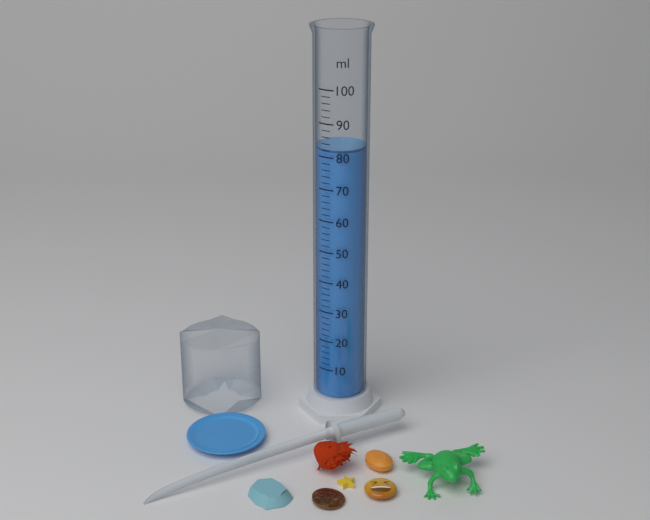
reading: 82 ml
